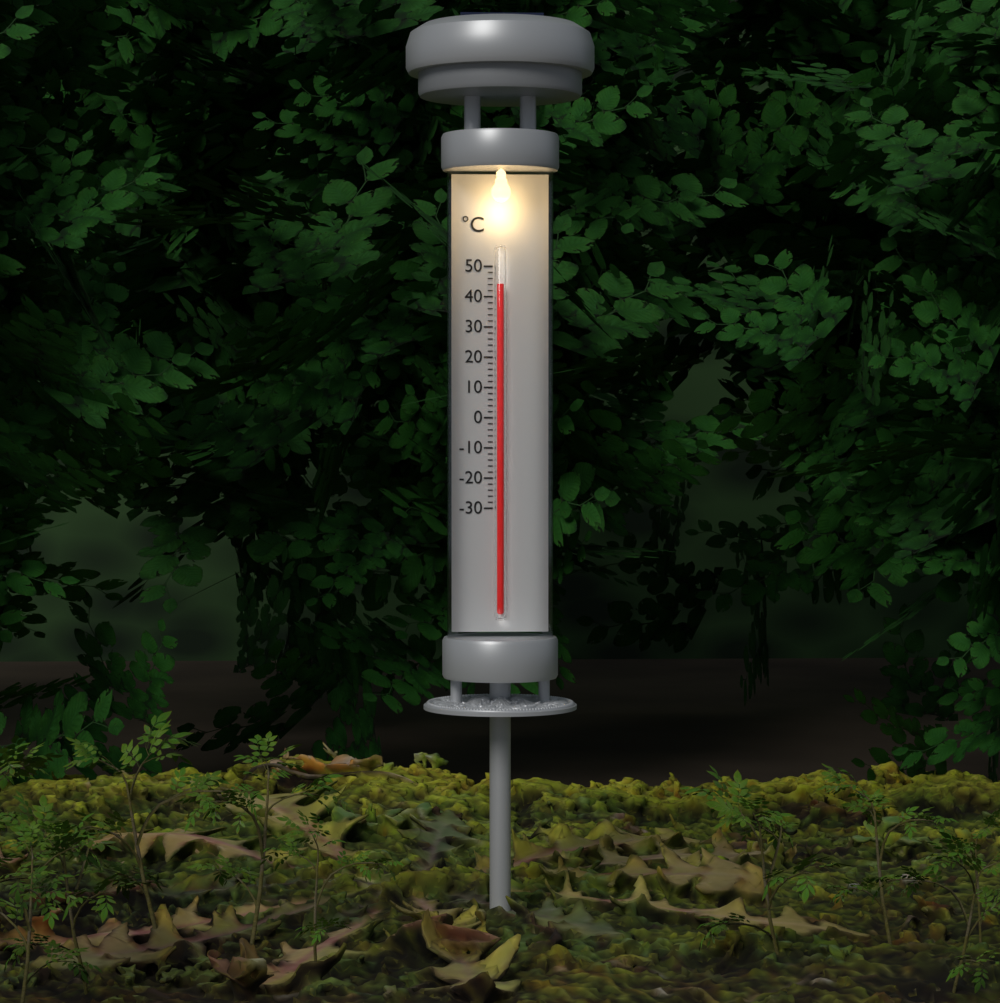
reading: 44 °C
